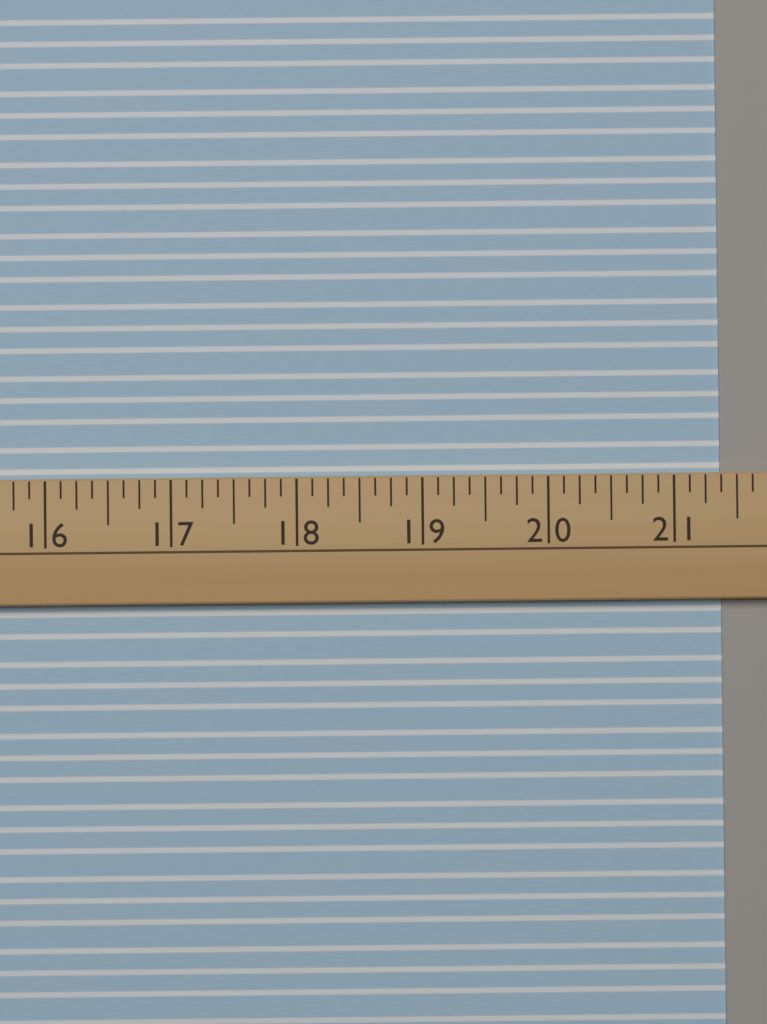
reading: 21.375 (no unit)
